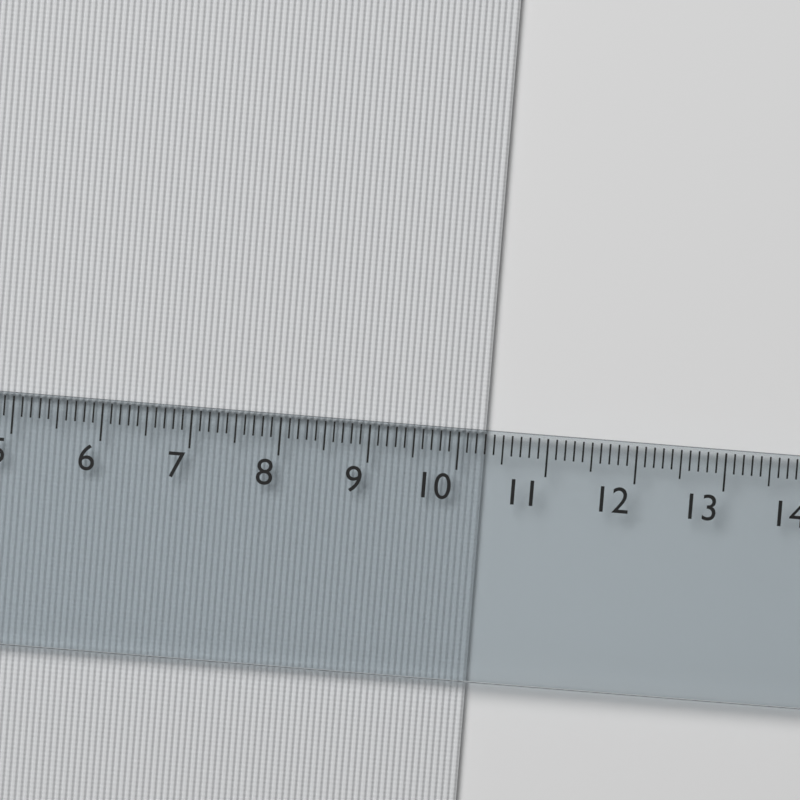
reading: 10.3 cm
